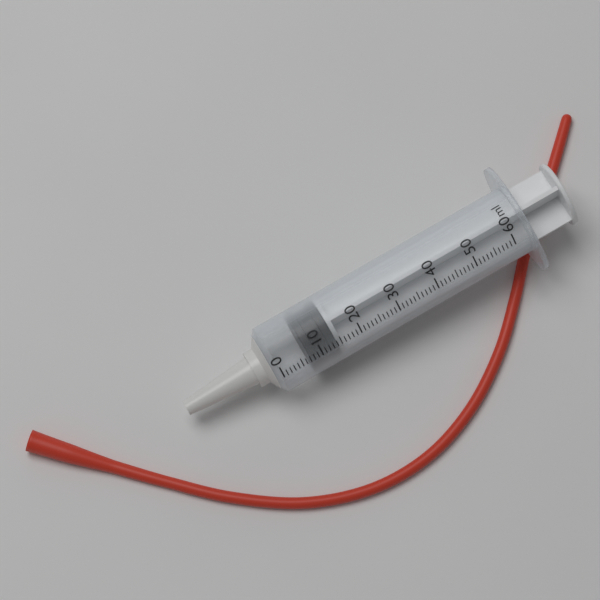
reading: 7 ml
